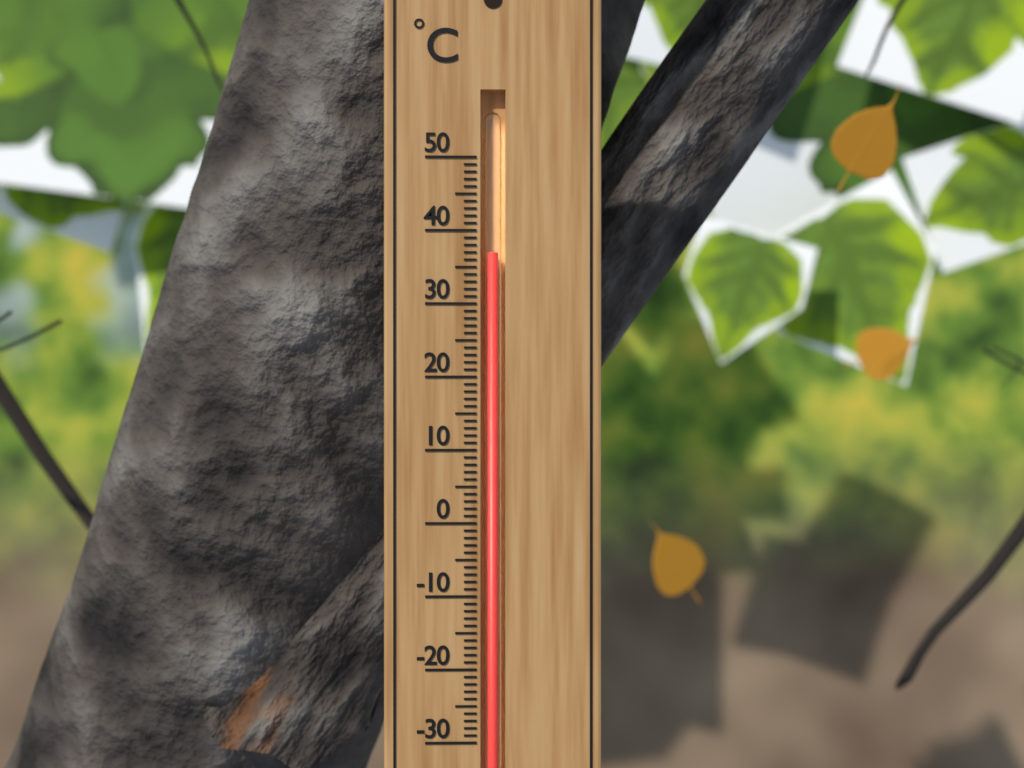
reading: 37 °C
